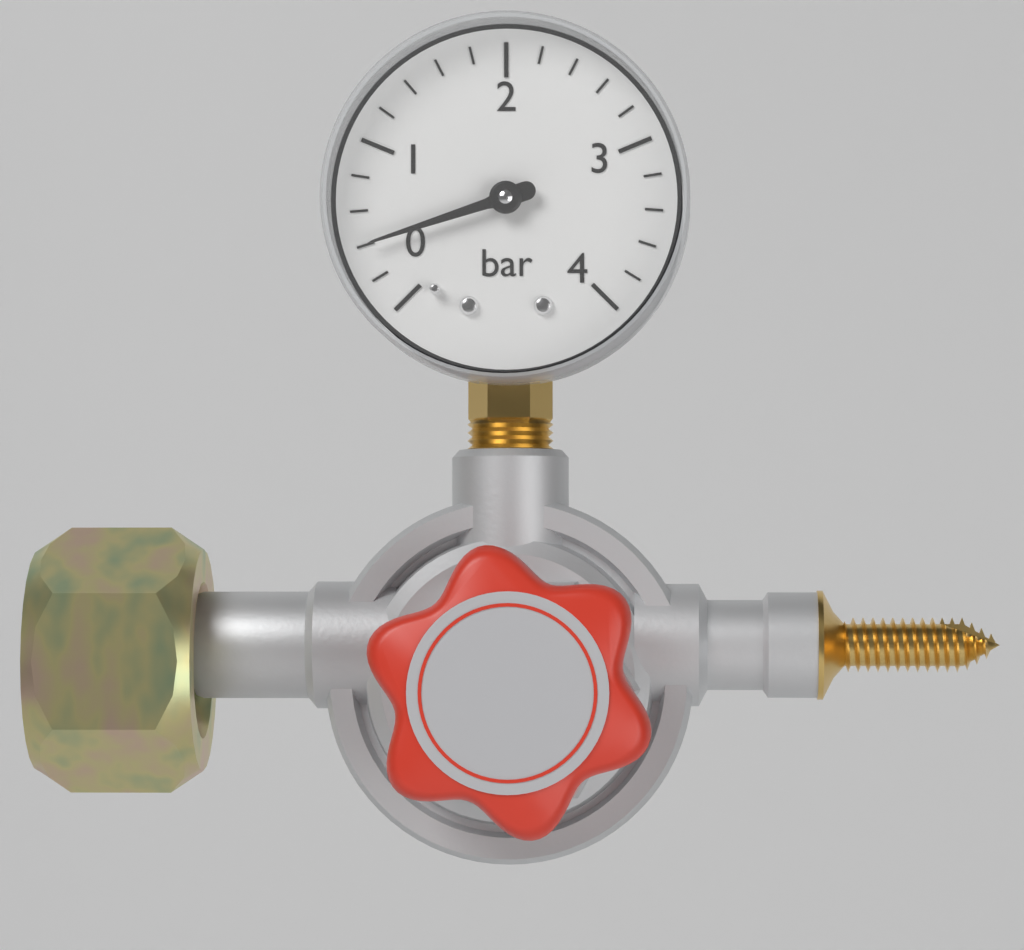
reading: 0.4 bar
